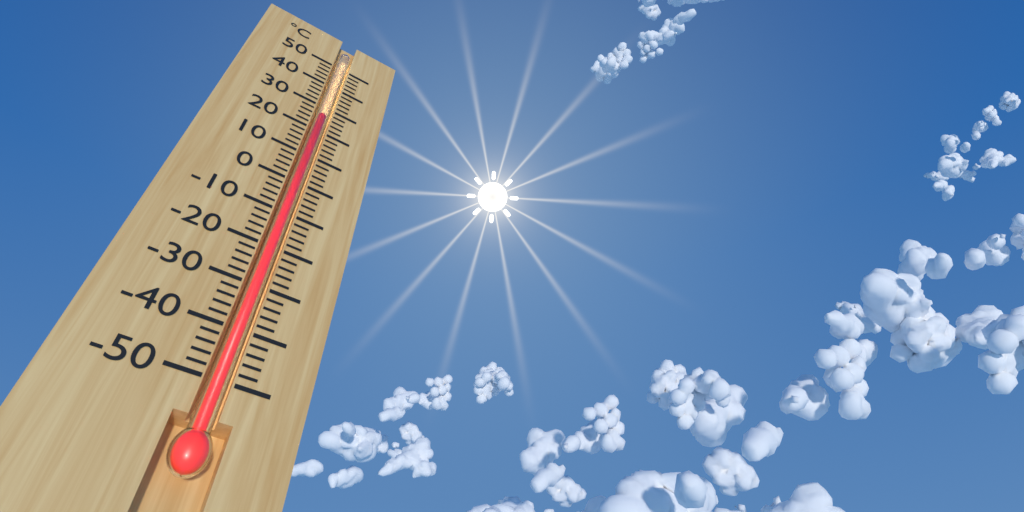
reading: 26 °C
